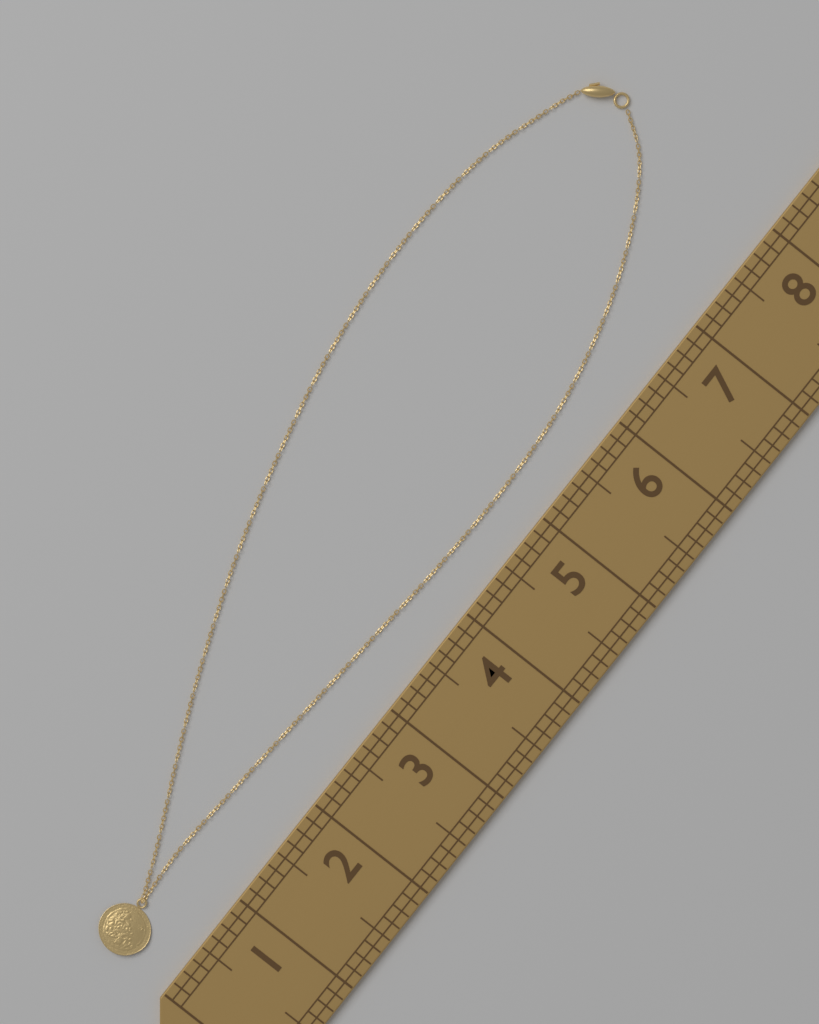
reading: 8.125 (no unit)
